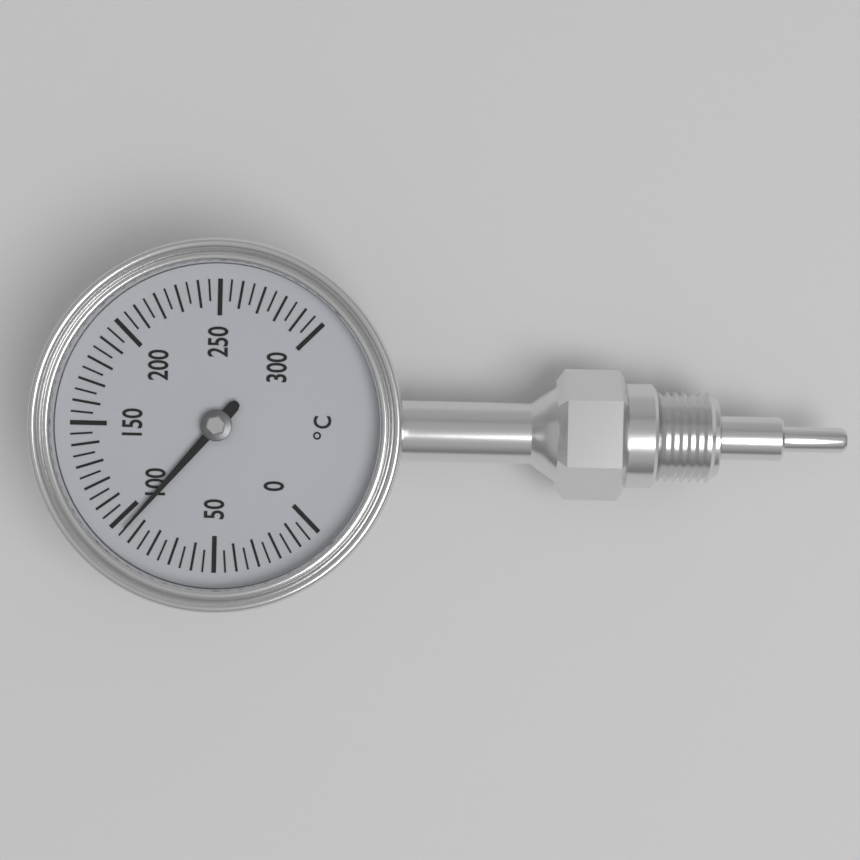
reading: 95 °C
